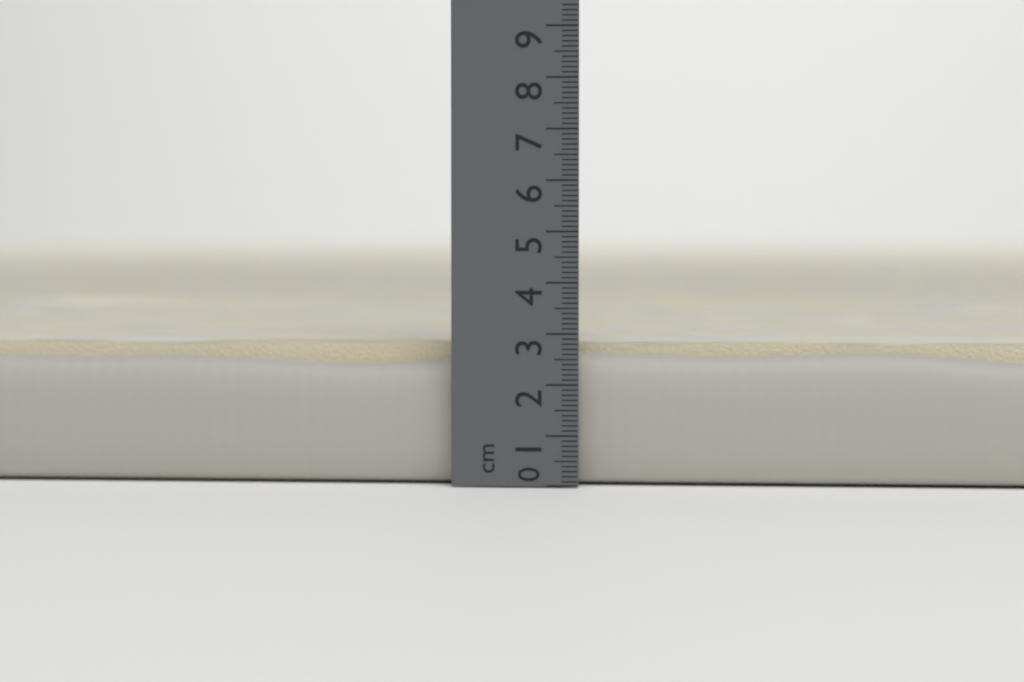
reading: 2.9 cm
